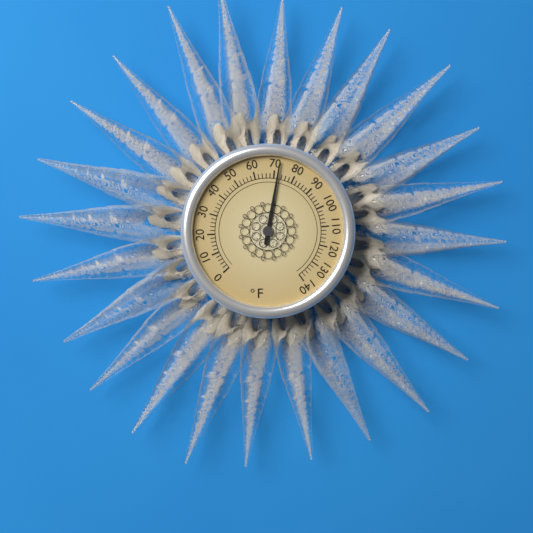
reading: 72 °F
